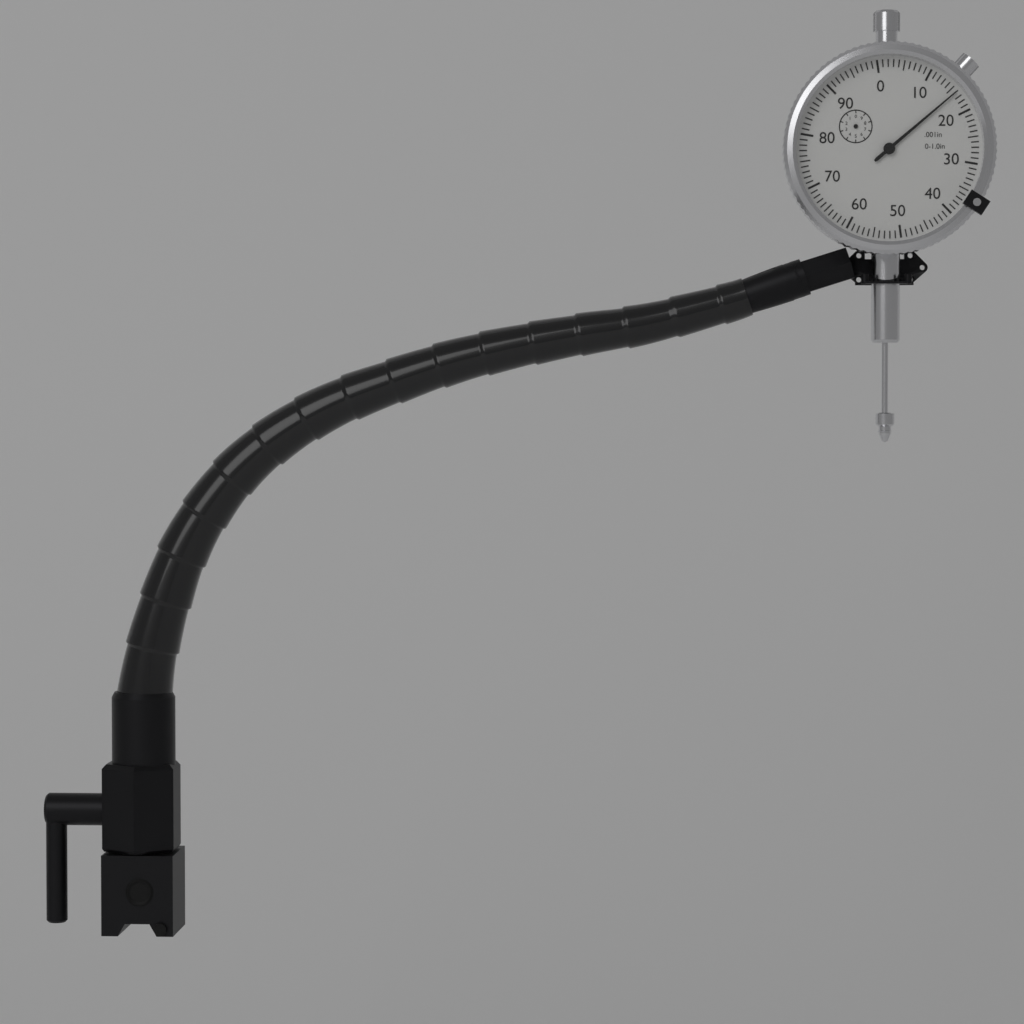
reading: 0.016 in
